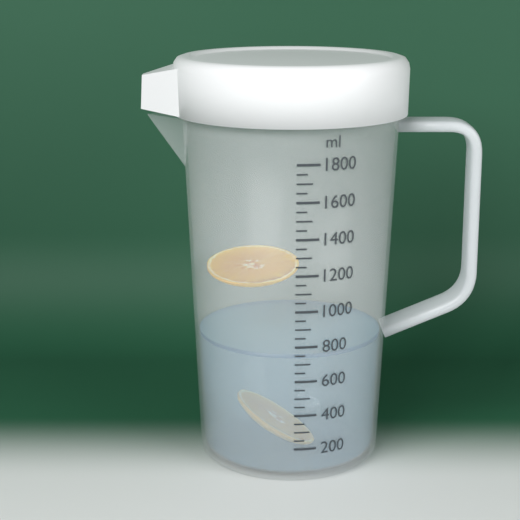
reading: 750 ml
